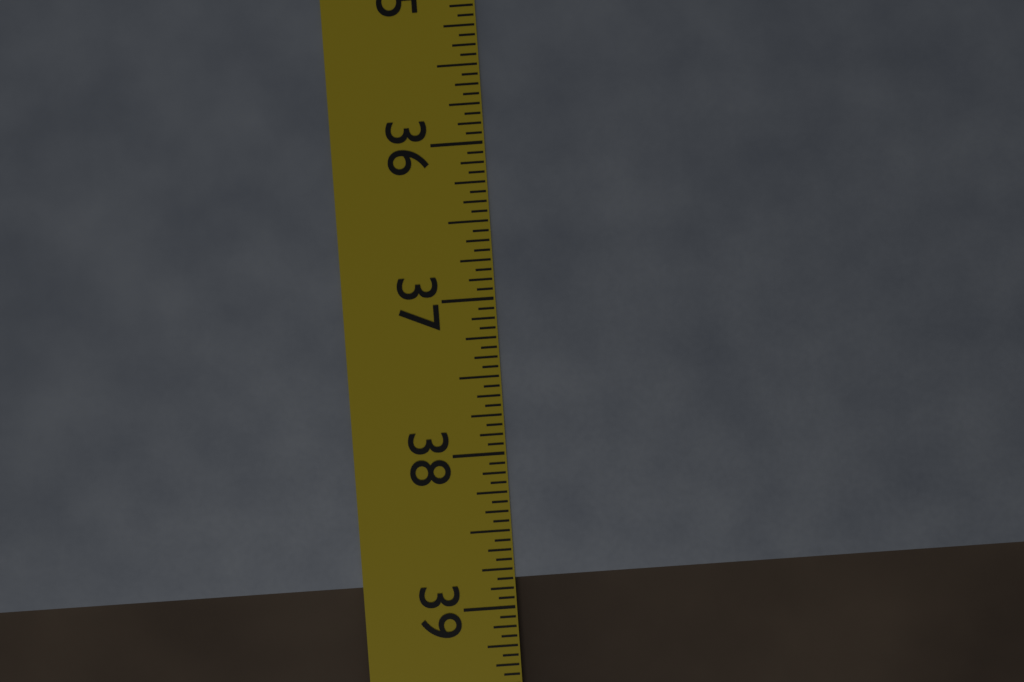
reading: 38.8125 in
